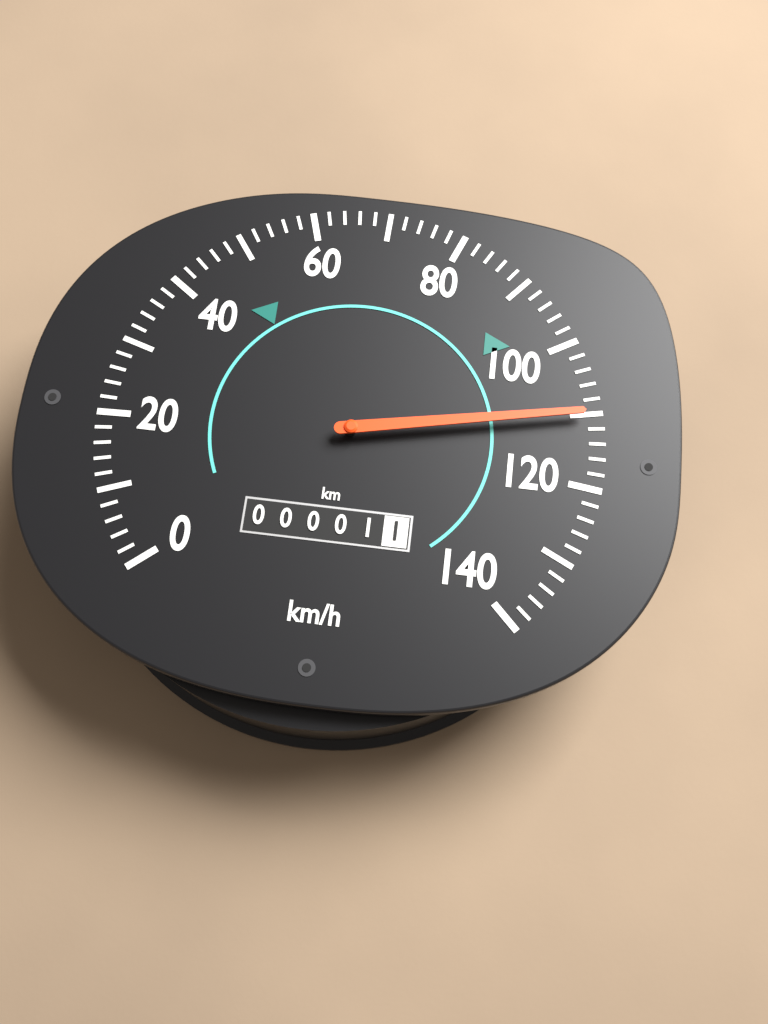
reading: 110 km/h
